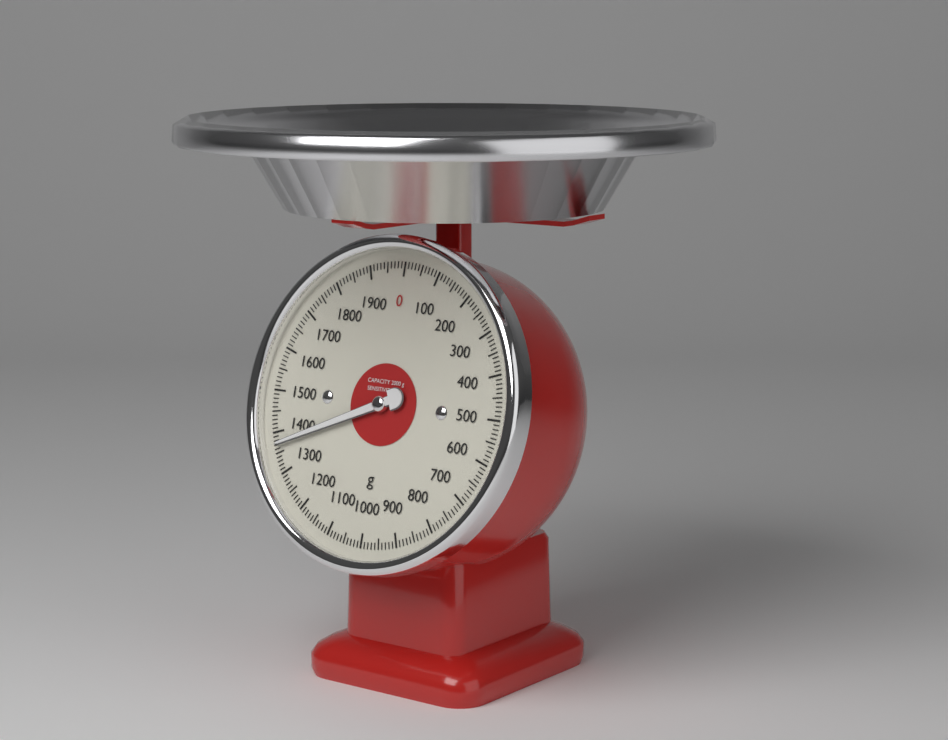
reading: 1370 g
